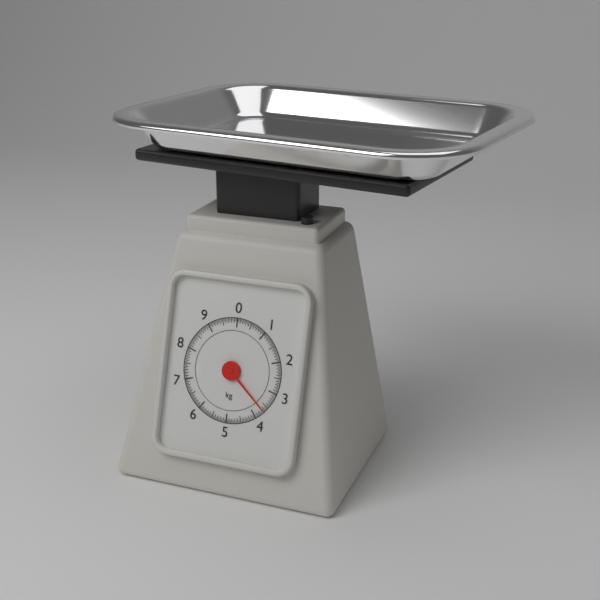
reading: 3.65 kg
